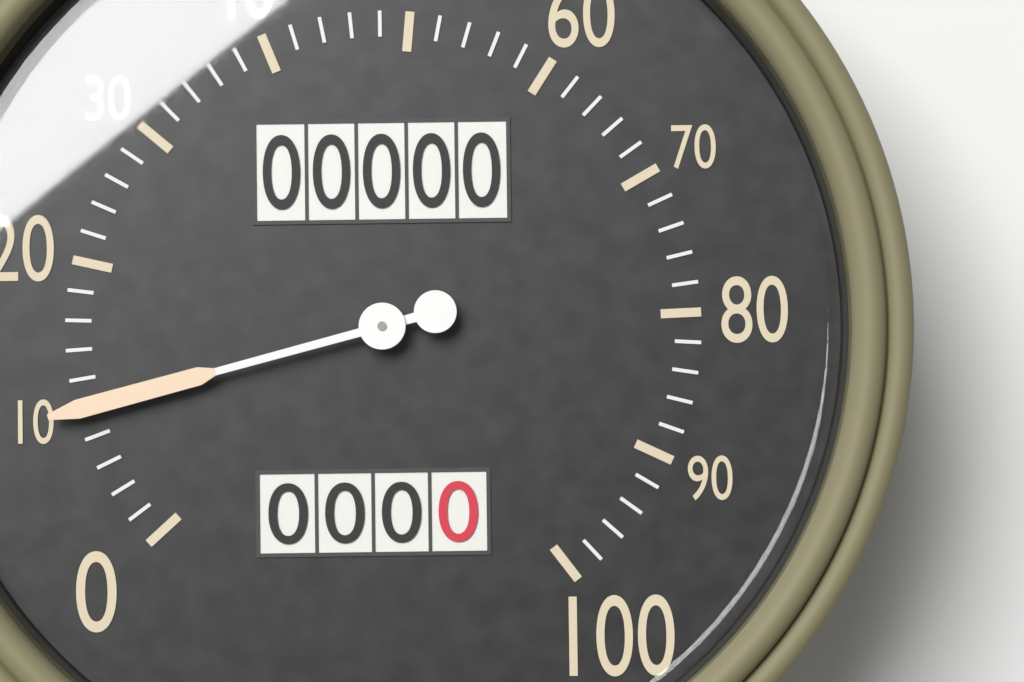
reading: 10 (no unit)
